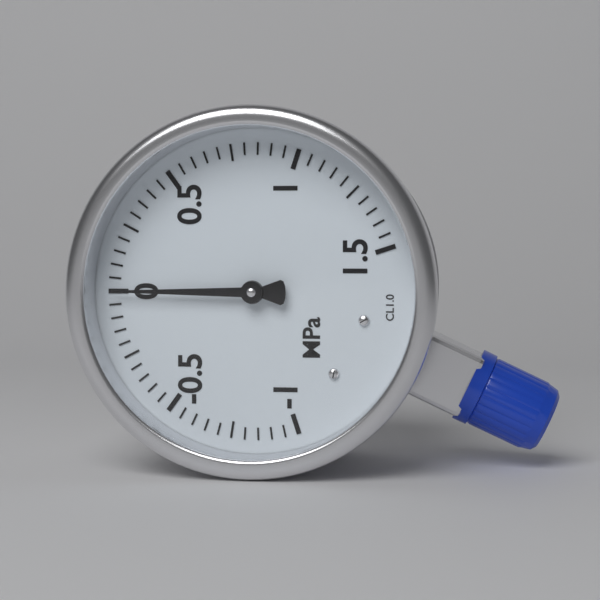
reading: 0.00 MPa
